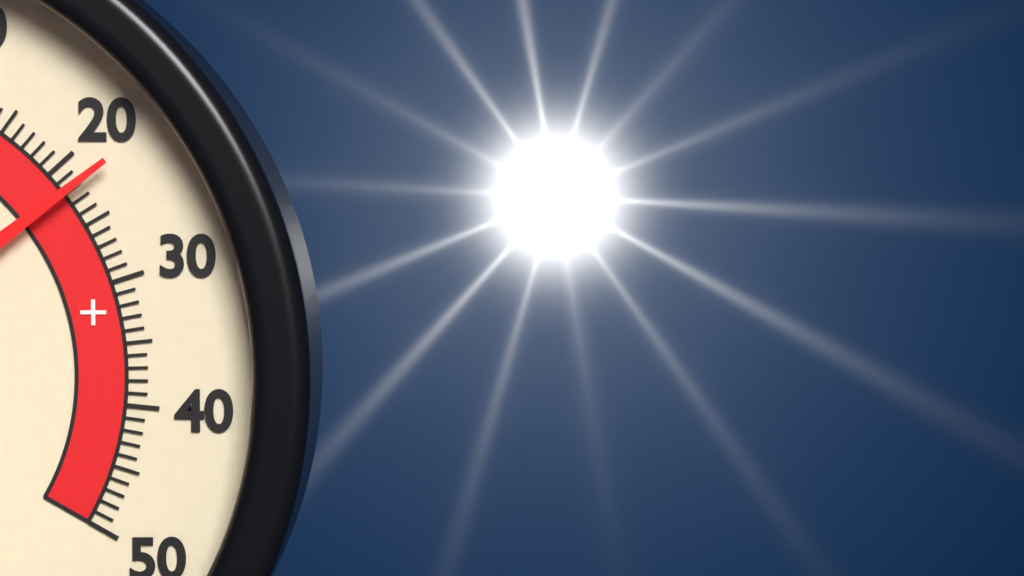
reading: 22 °C
